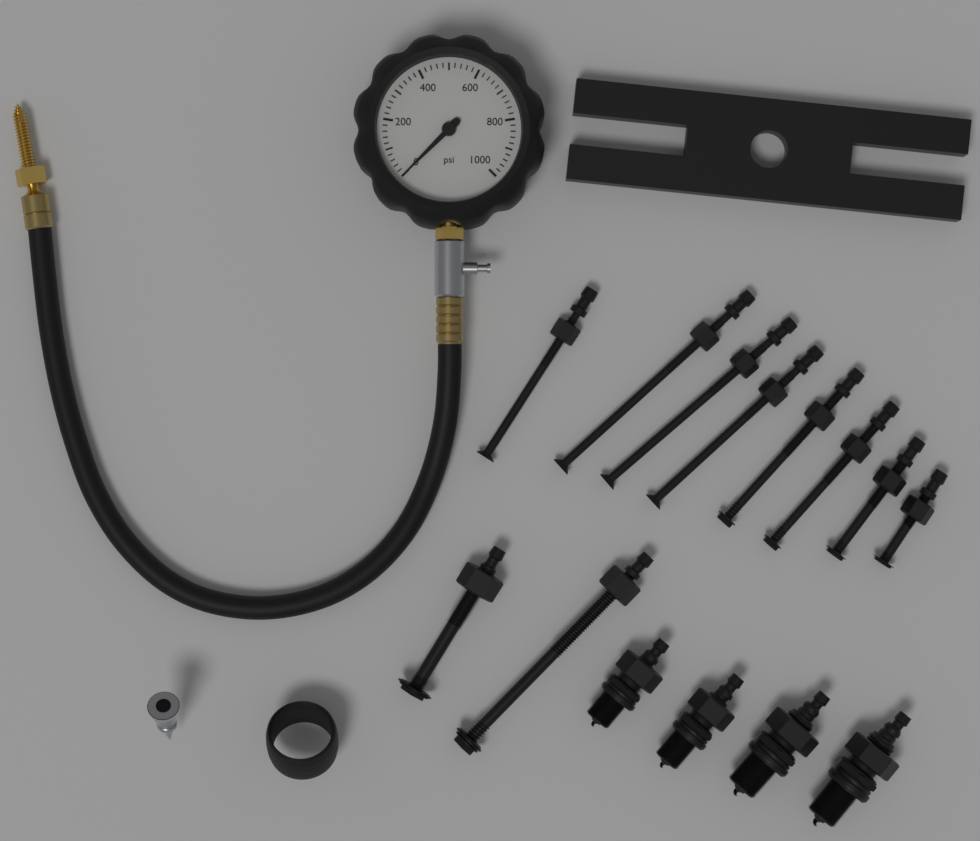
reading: 0 psi
